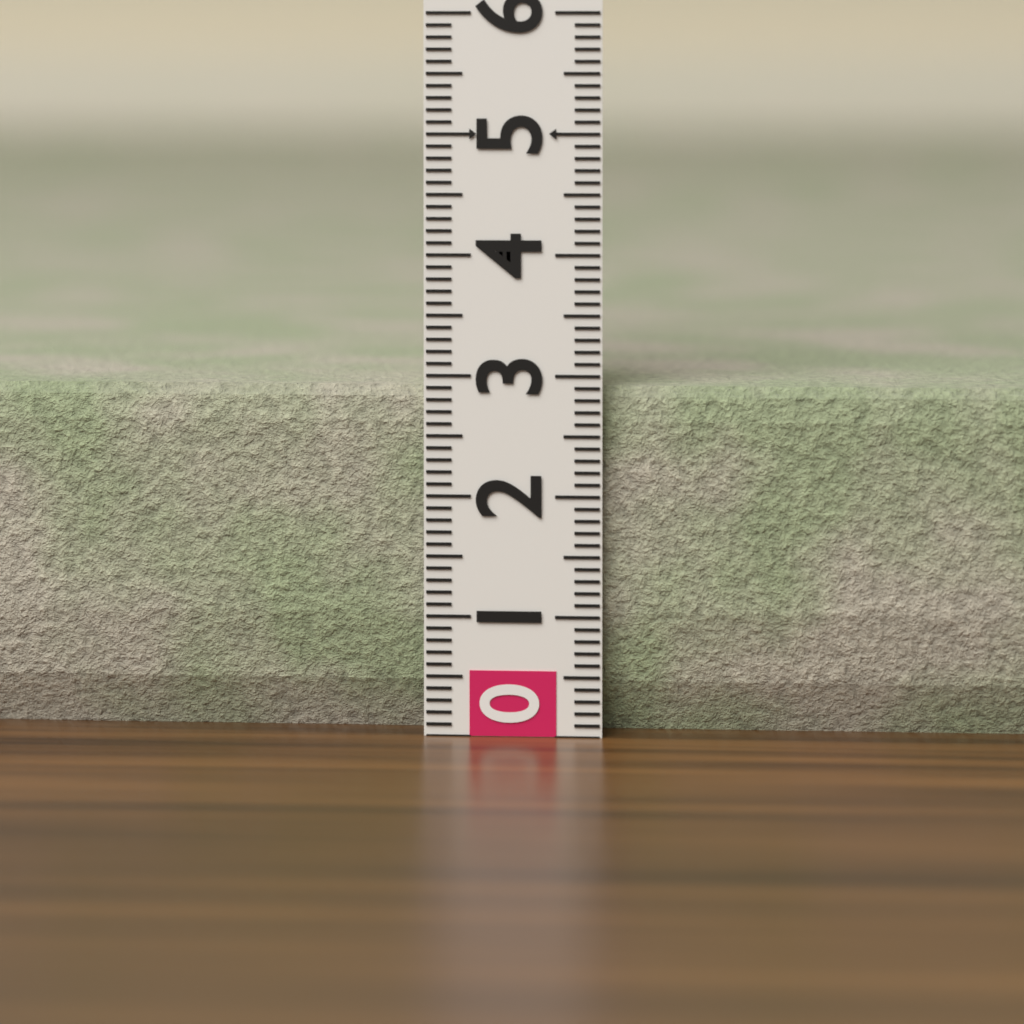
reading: 2.9 (no unit)
